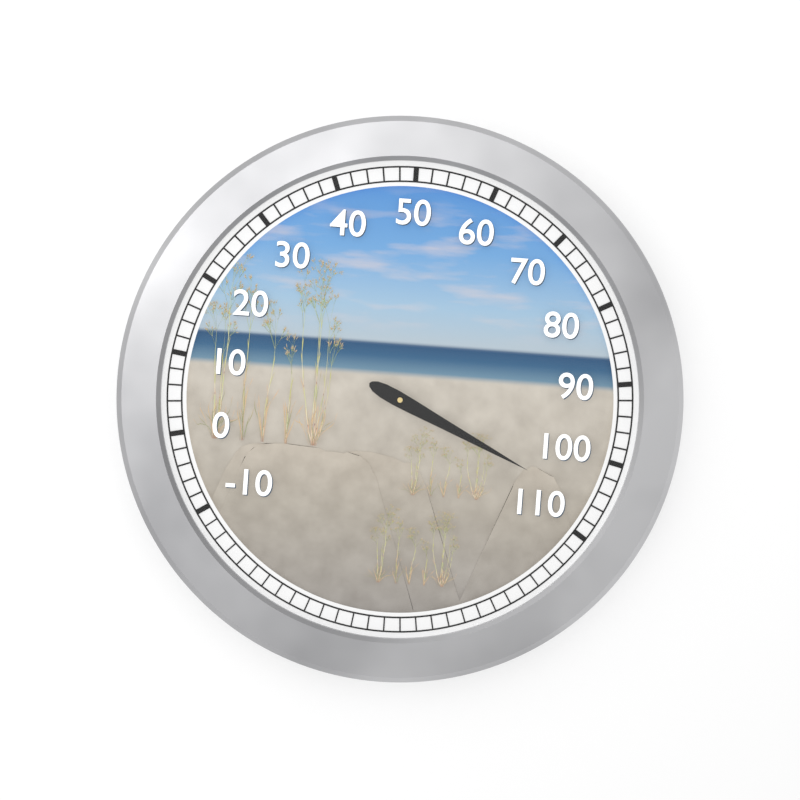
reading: 106 (no unit)
